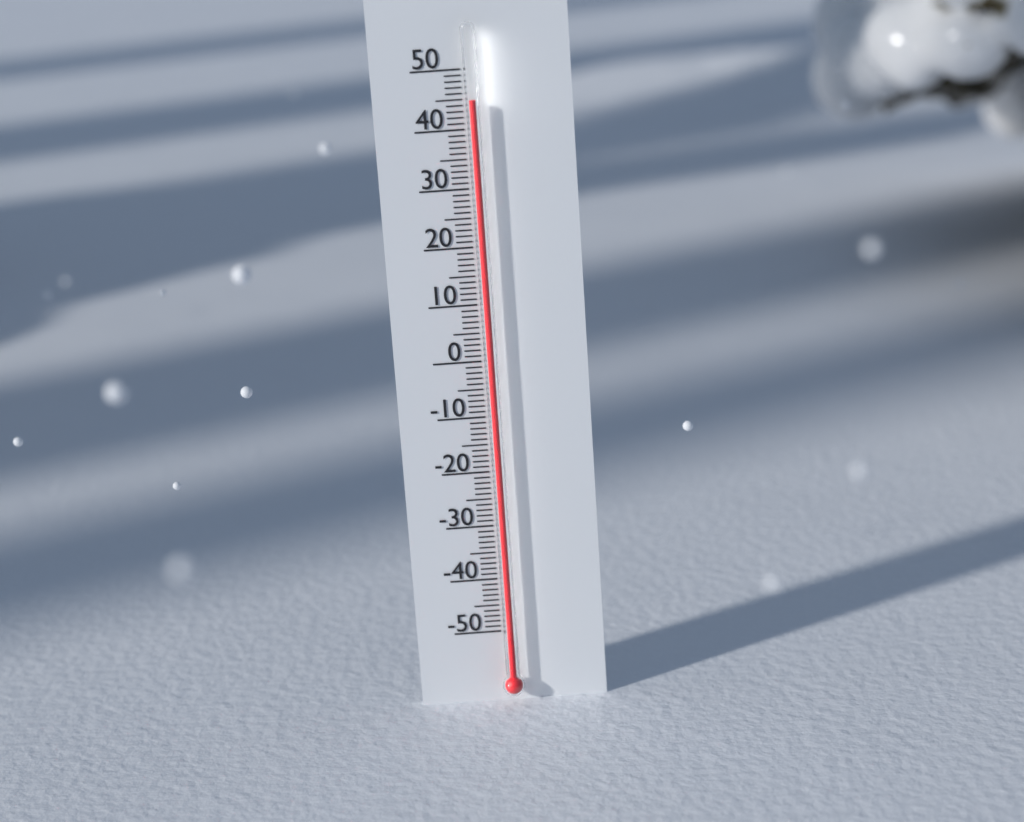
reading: 45 (no unit)
